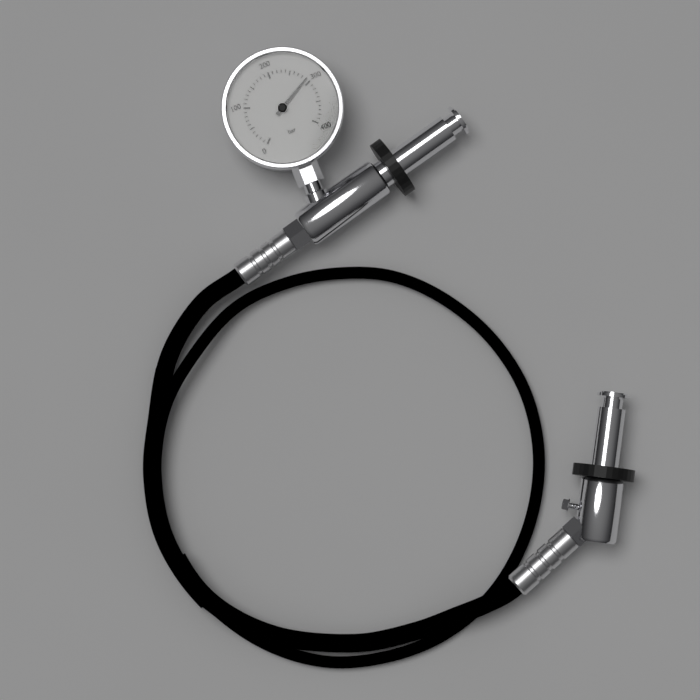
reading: 290 bar
